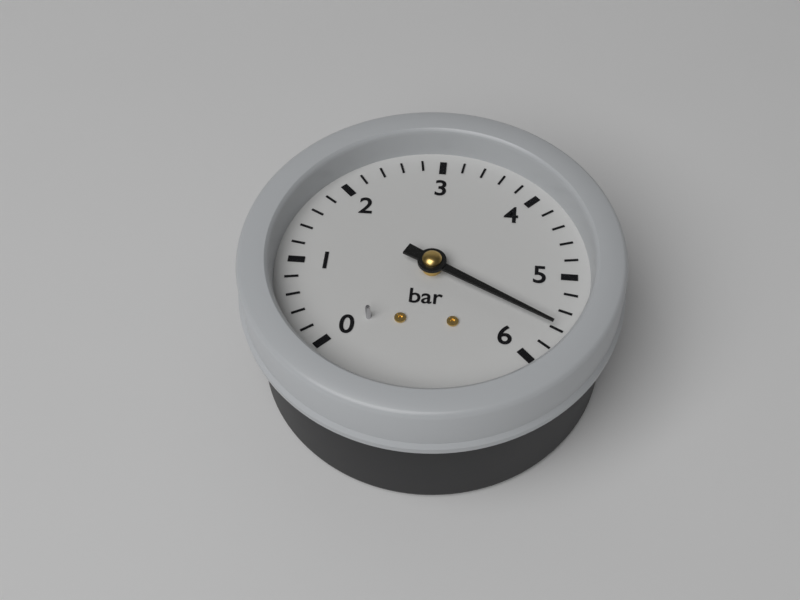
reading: 5.6 bar
